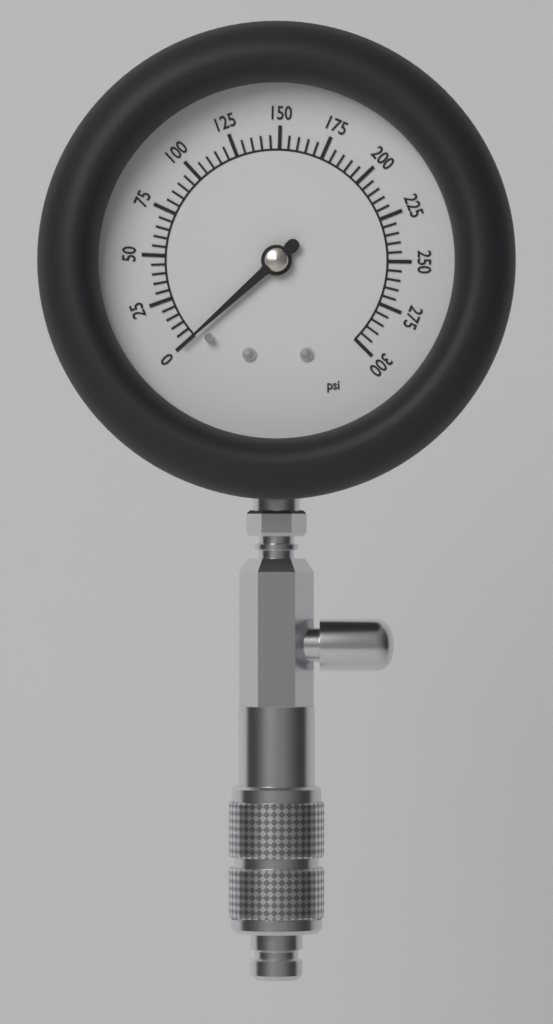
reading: 0 psi
